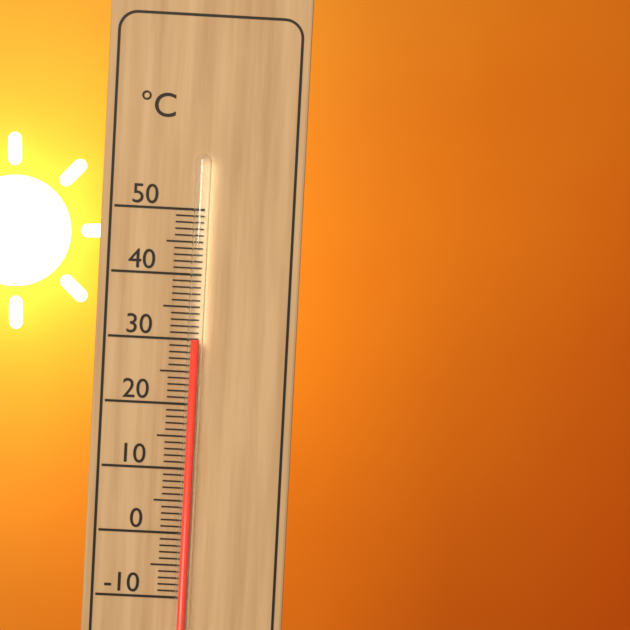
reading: 30 °C
